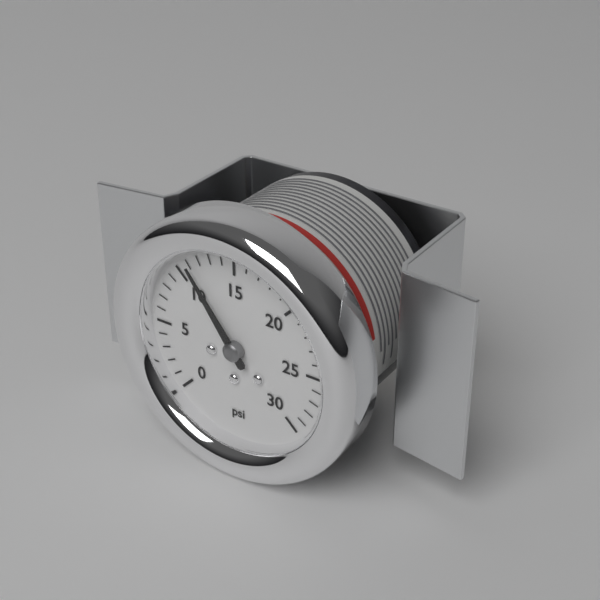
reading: 11 psi
